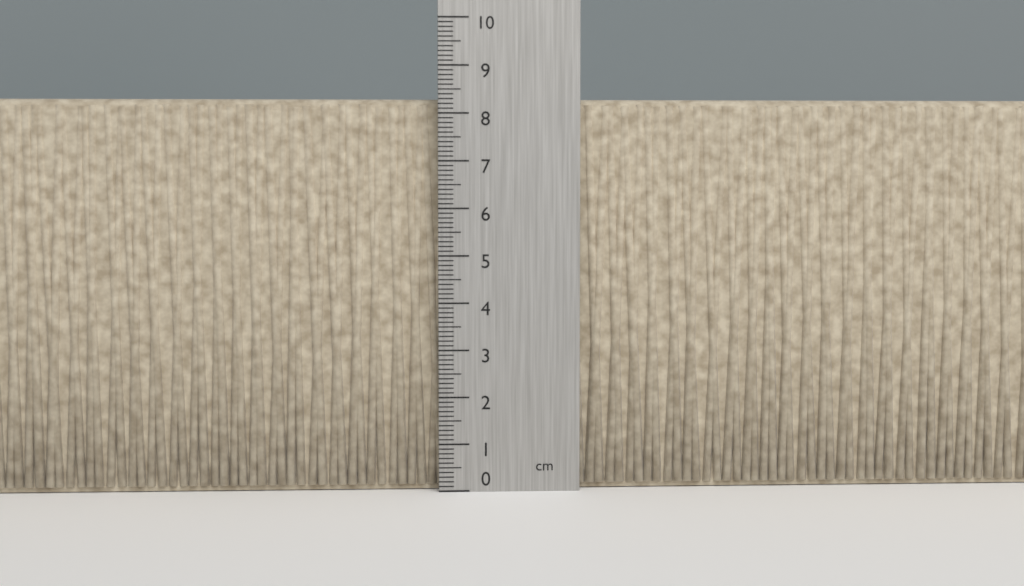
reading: 8.3 cm
